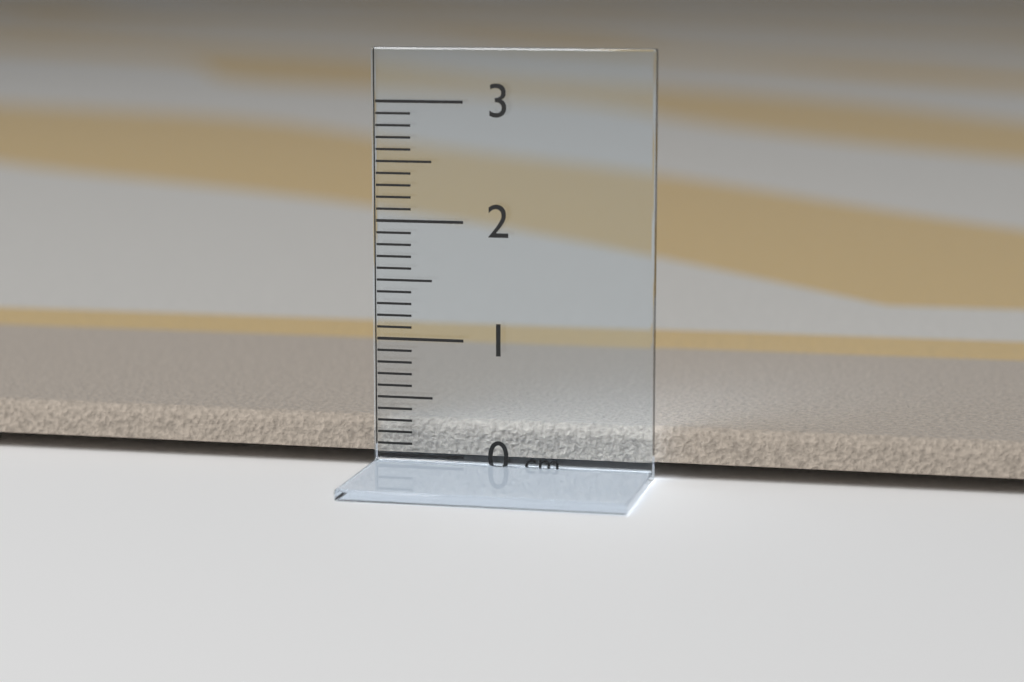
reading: 0.3 cm
